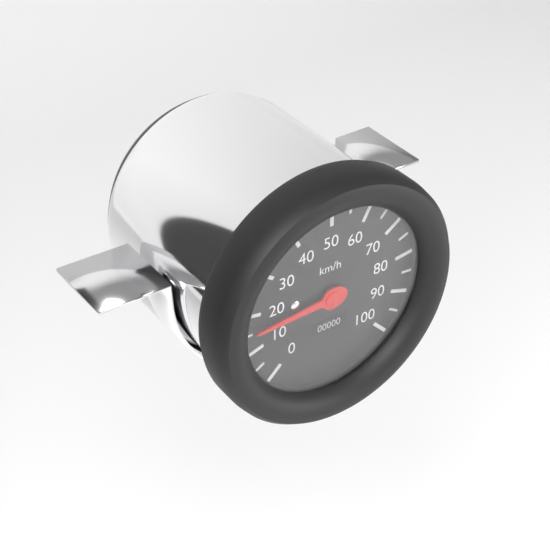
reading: 15 km/h
